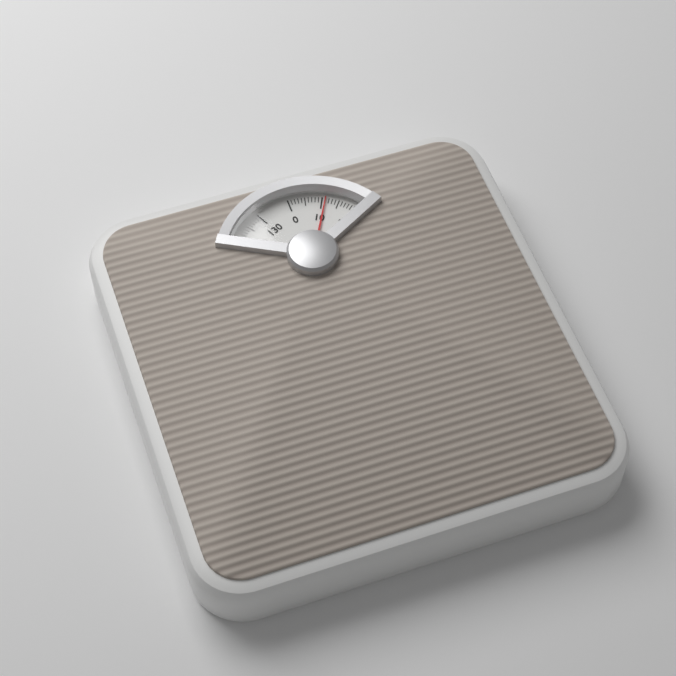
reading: 11 kg
